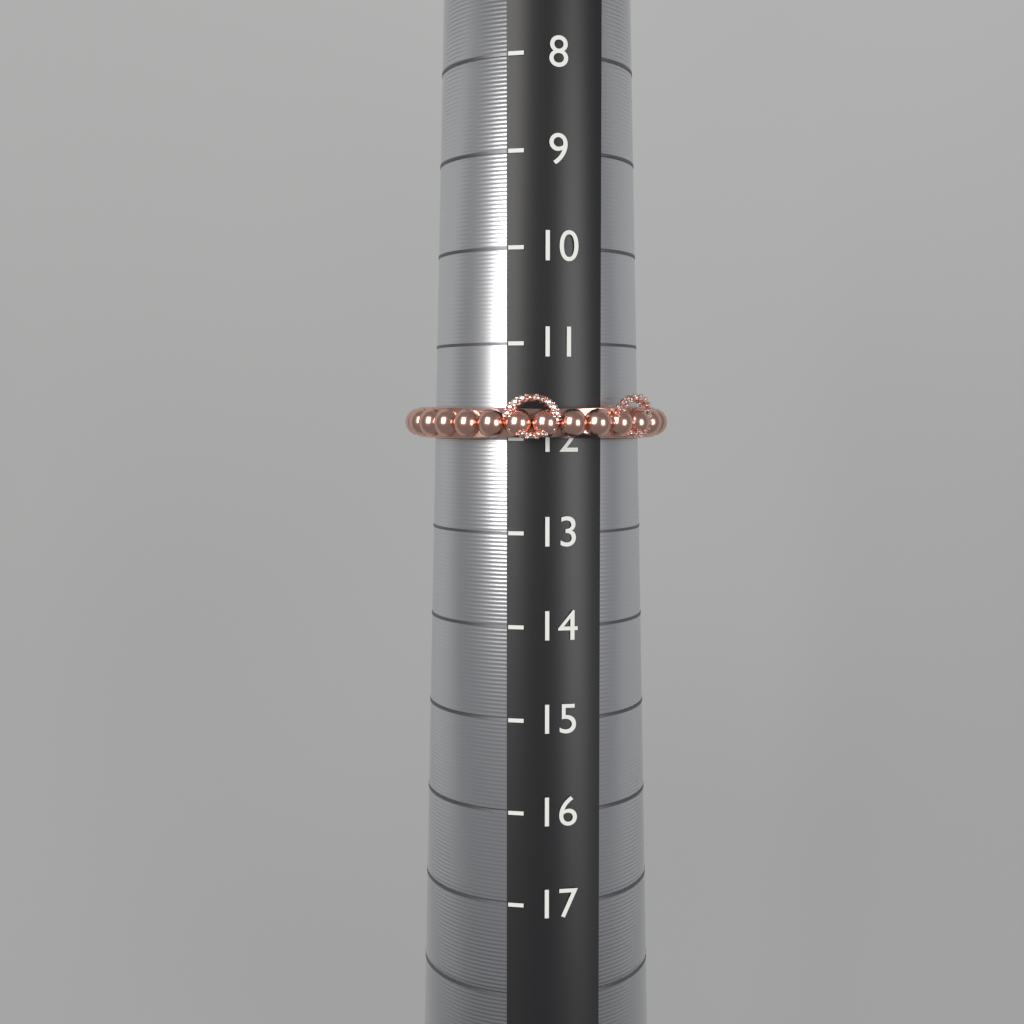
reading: 12 (no unit)
